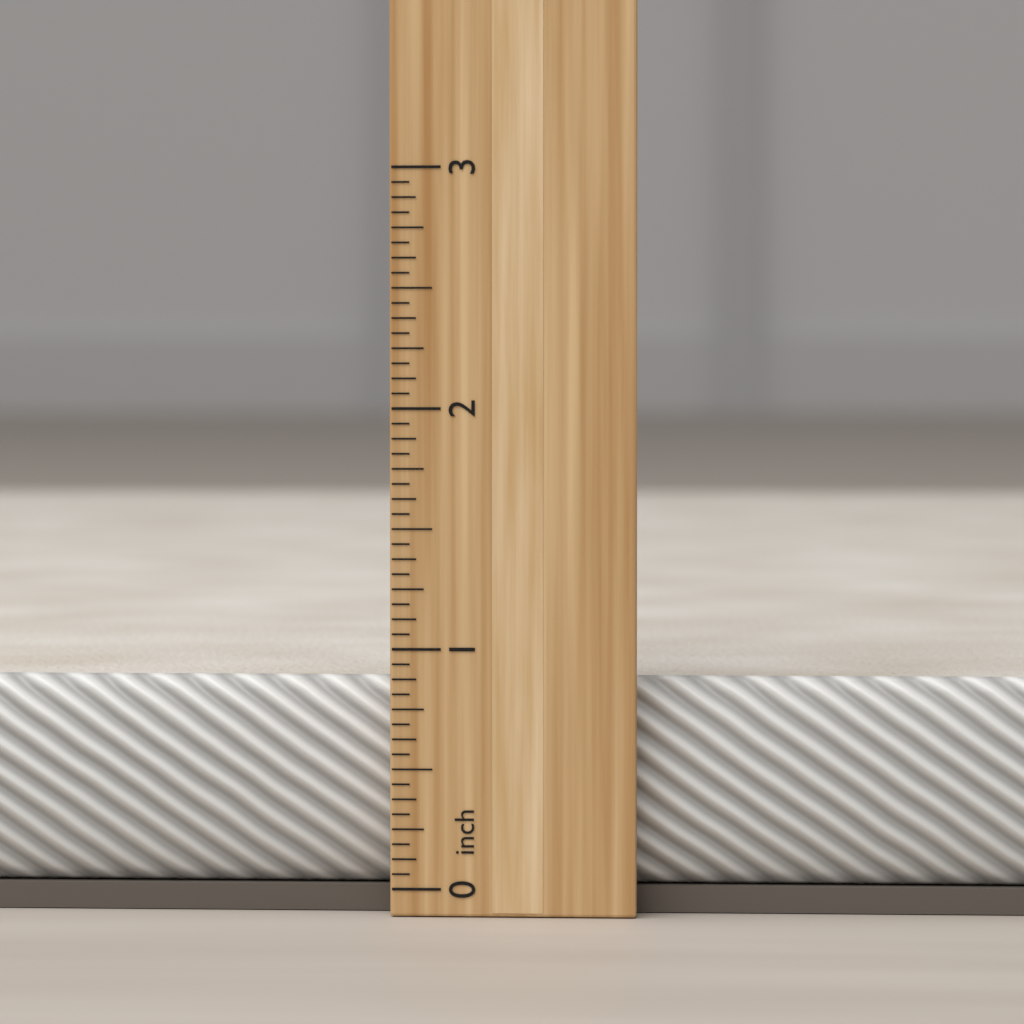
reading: 0.8750 inch
